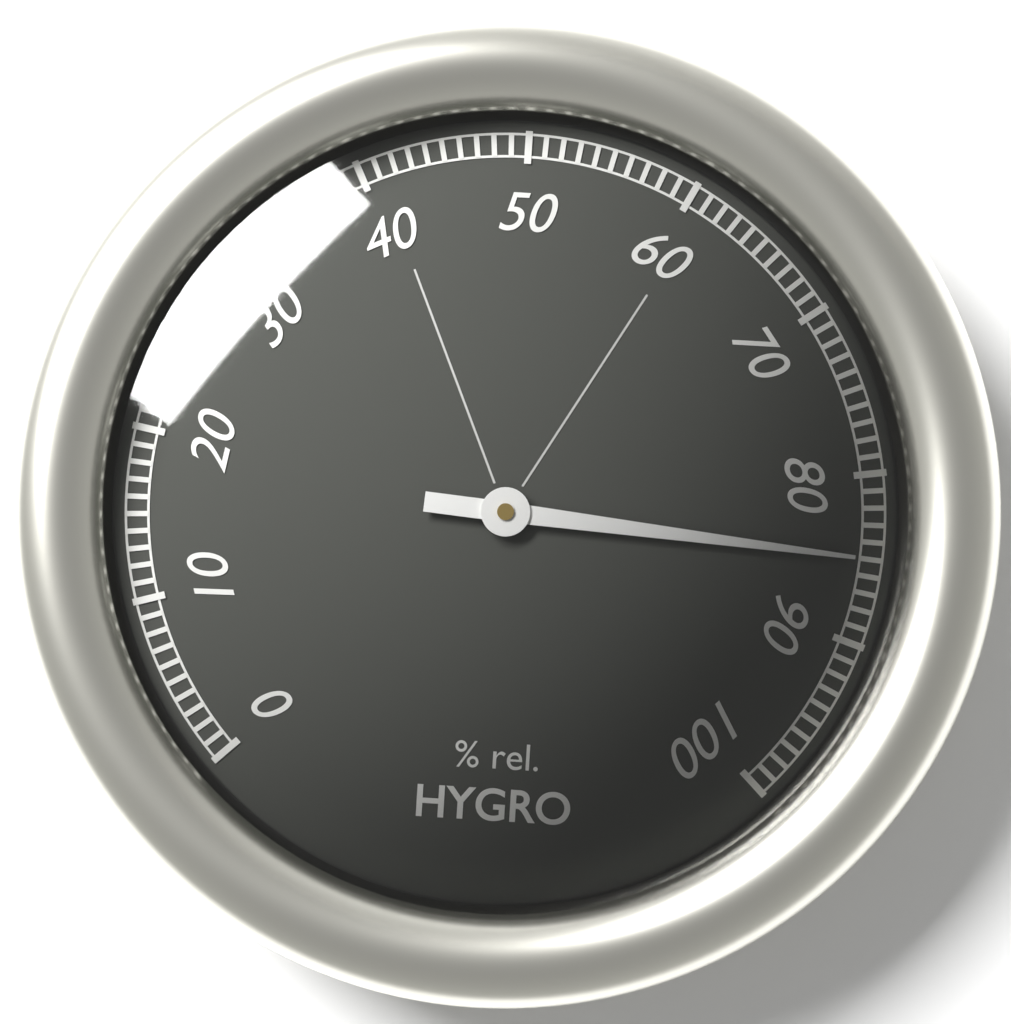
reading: 85 %
